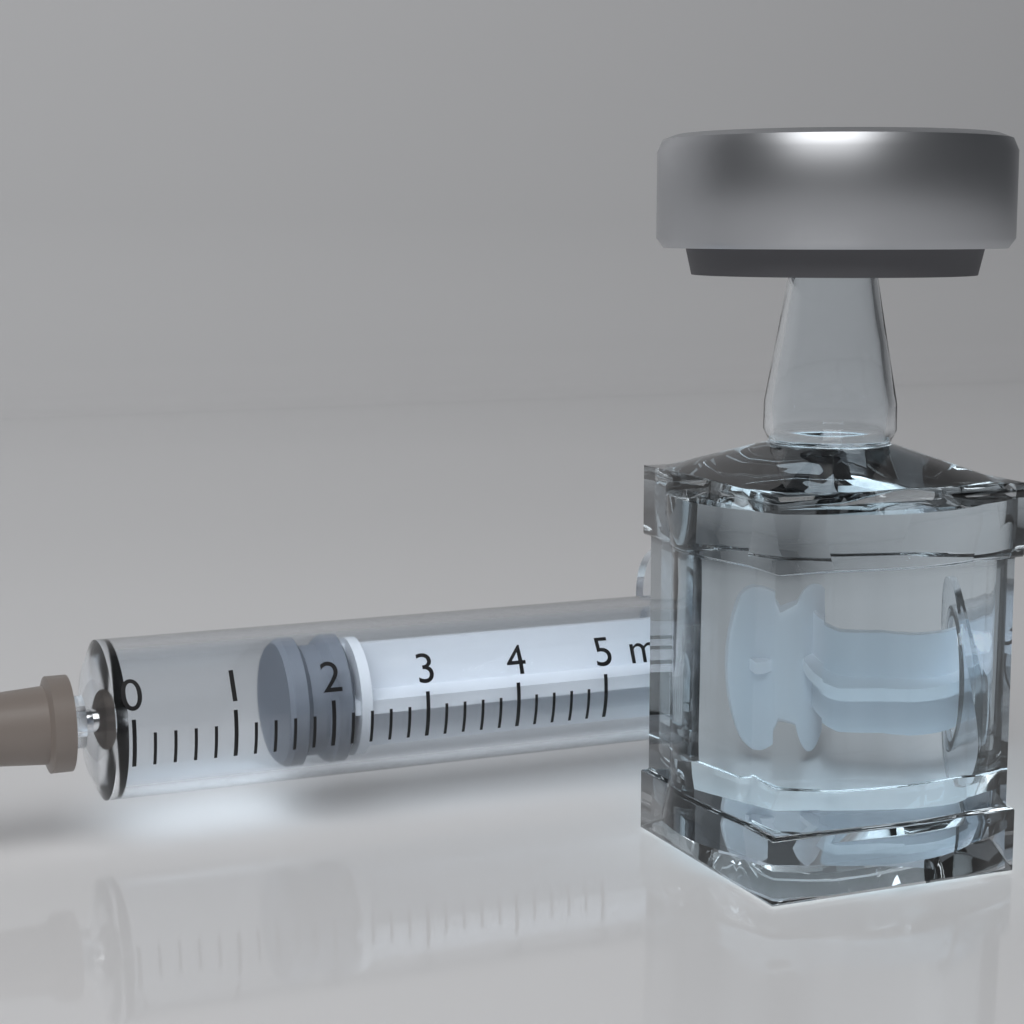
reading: 1.6 ml
